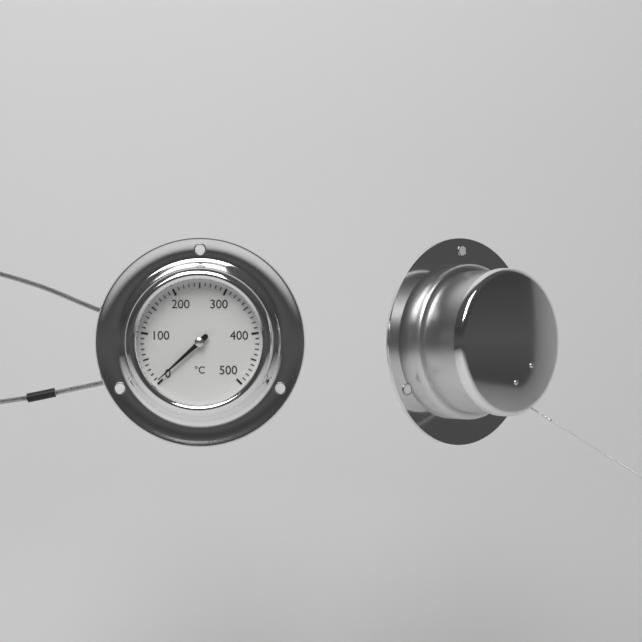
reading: 5 °C
